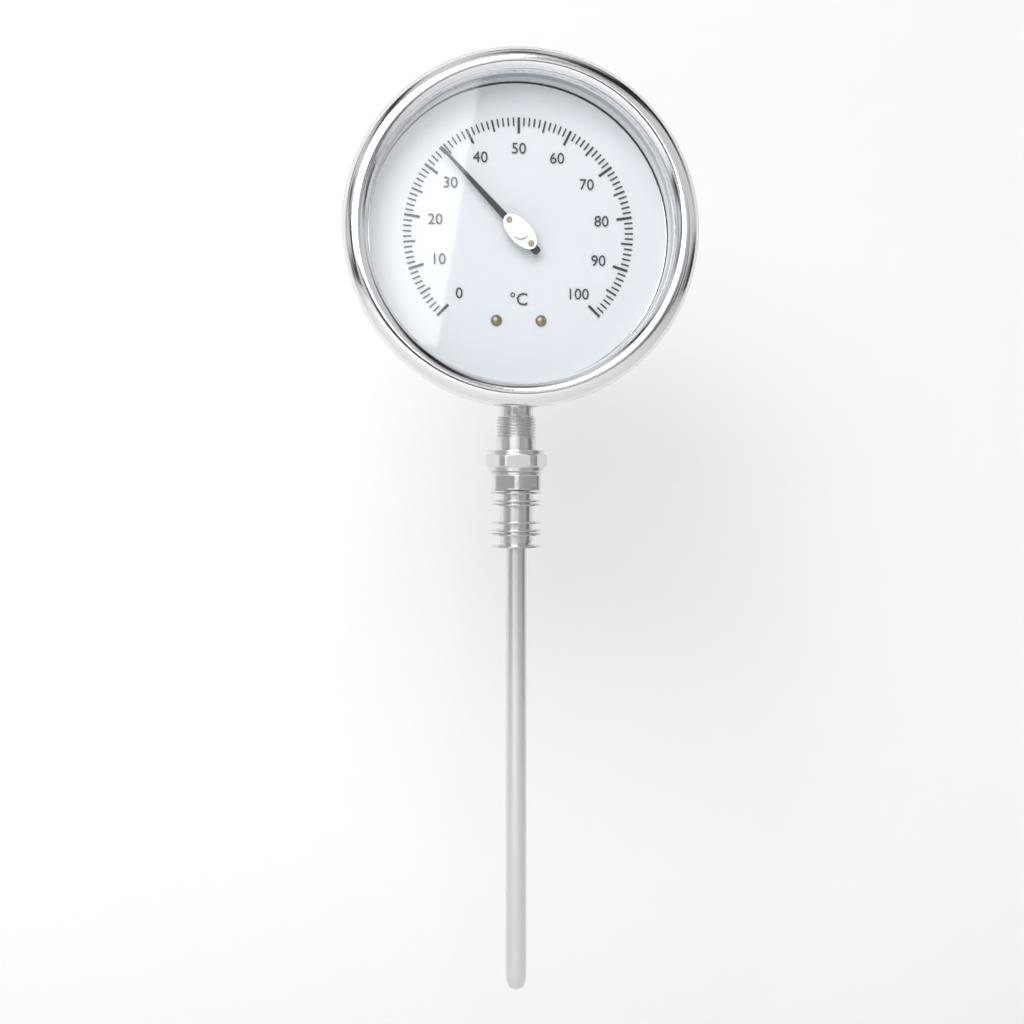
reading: 34 °C
